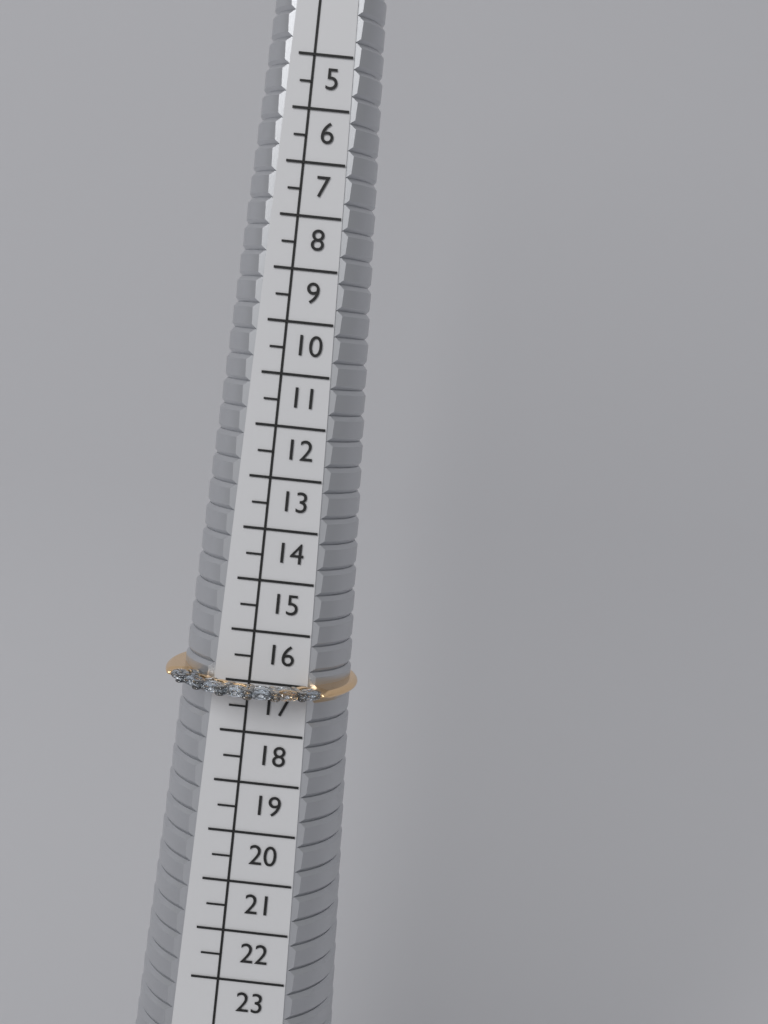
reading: 17.5 (no unit)
